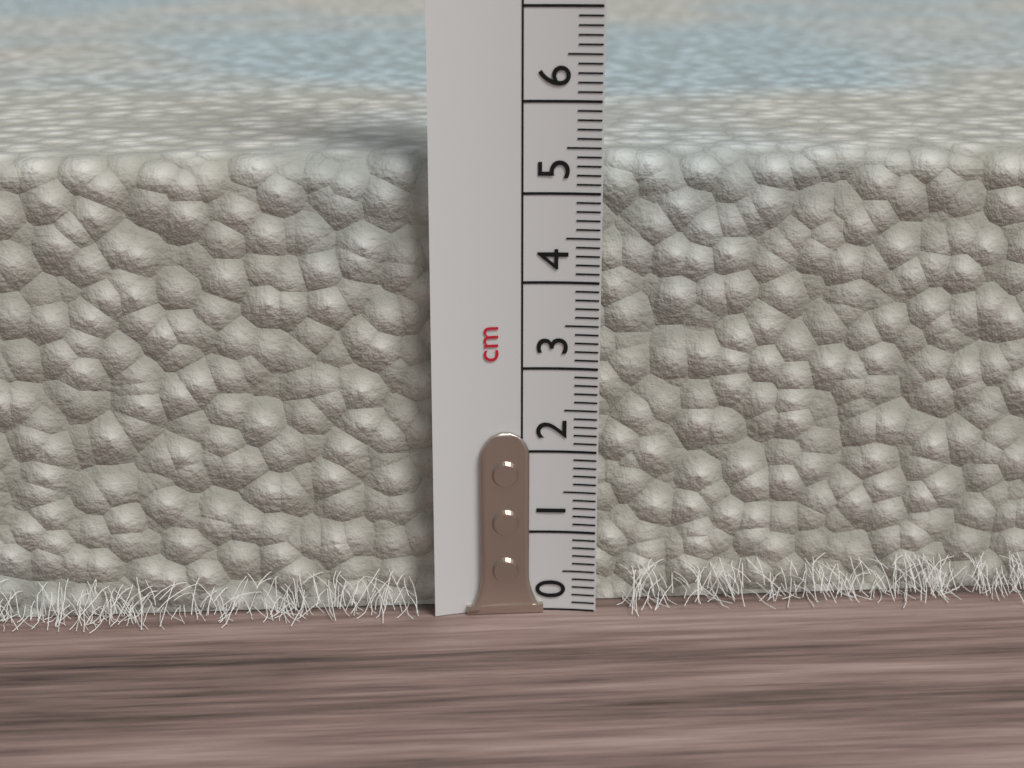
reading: 5.4 cm
